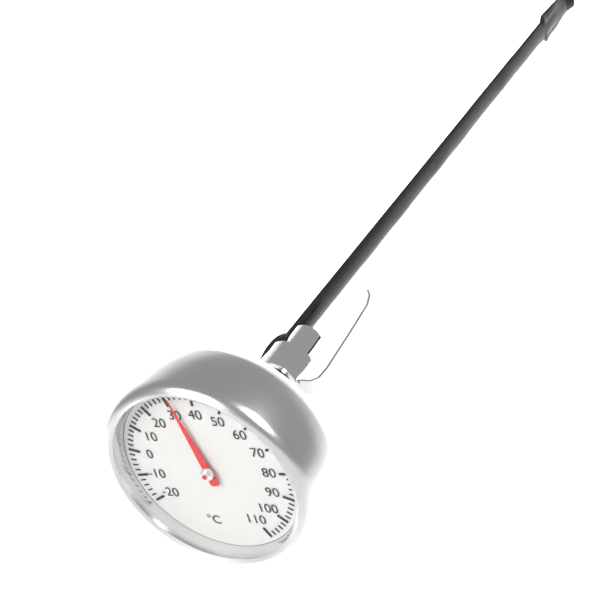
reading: 32 °C
